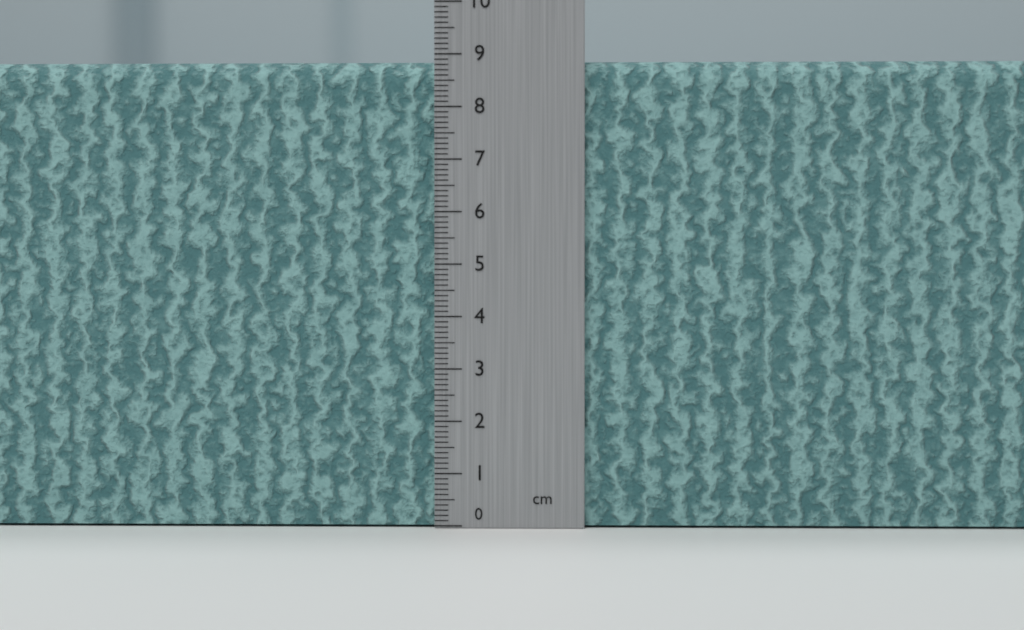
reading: 8.9 cm
